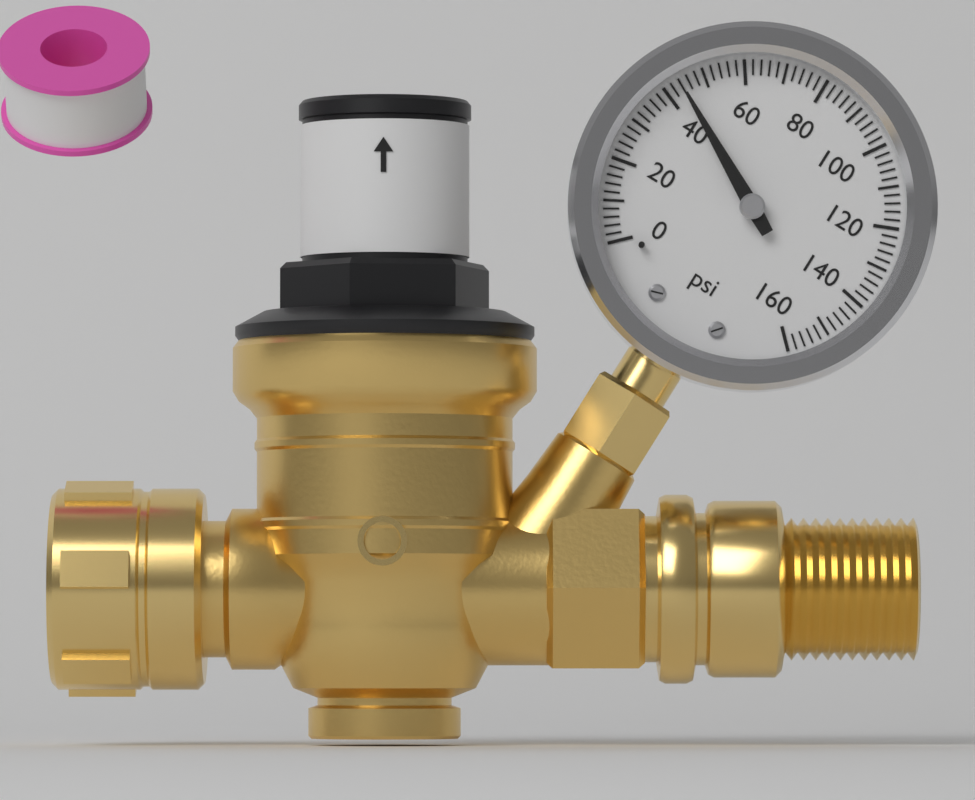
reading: 44 psi
